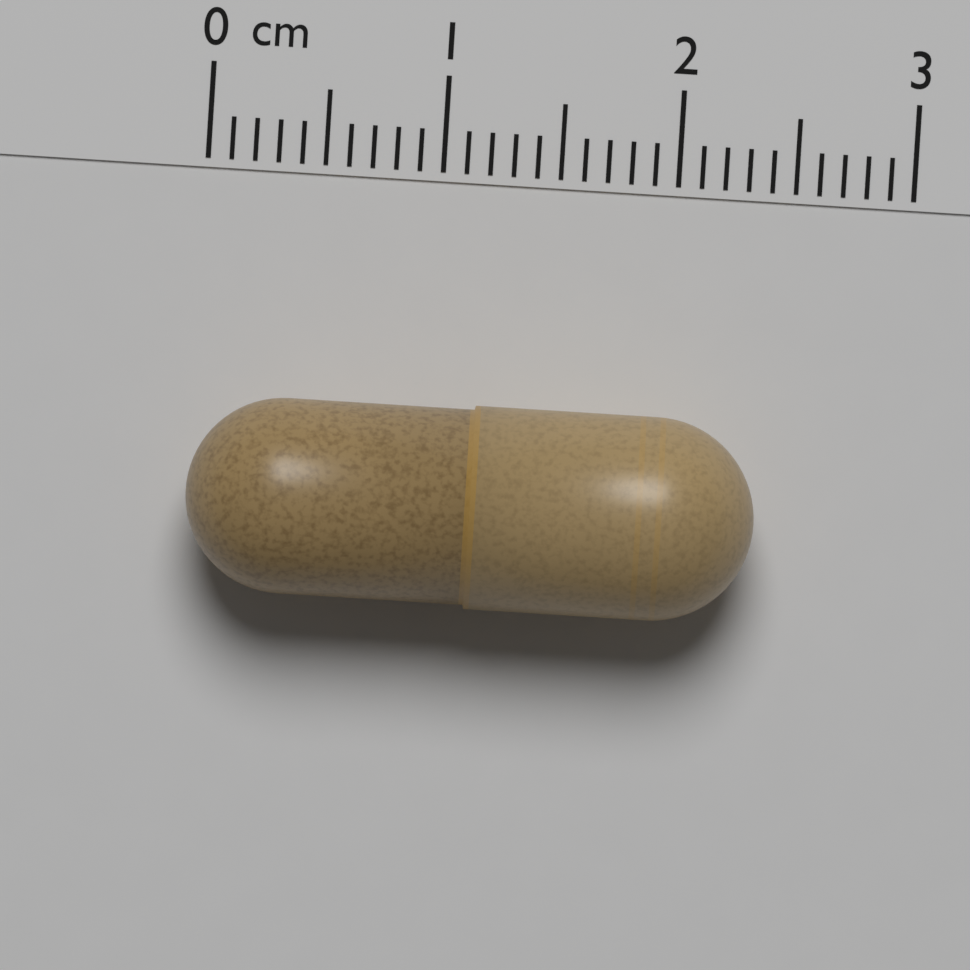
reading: 2.4 cm
